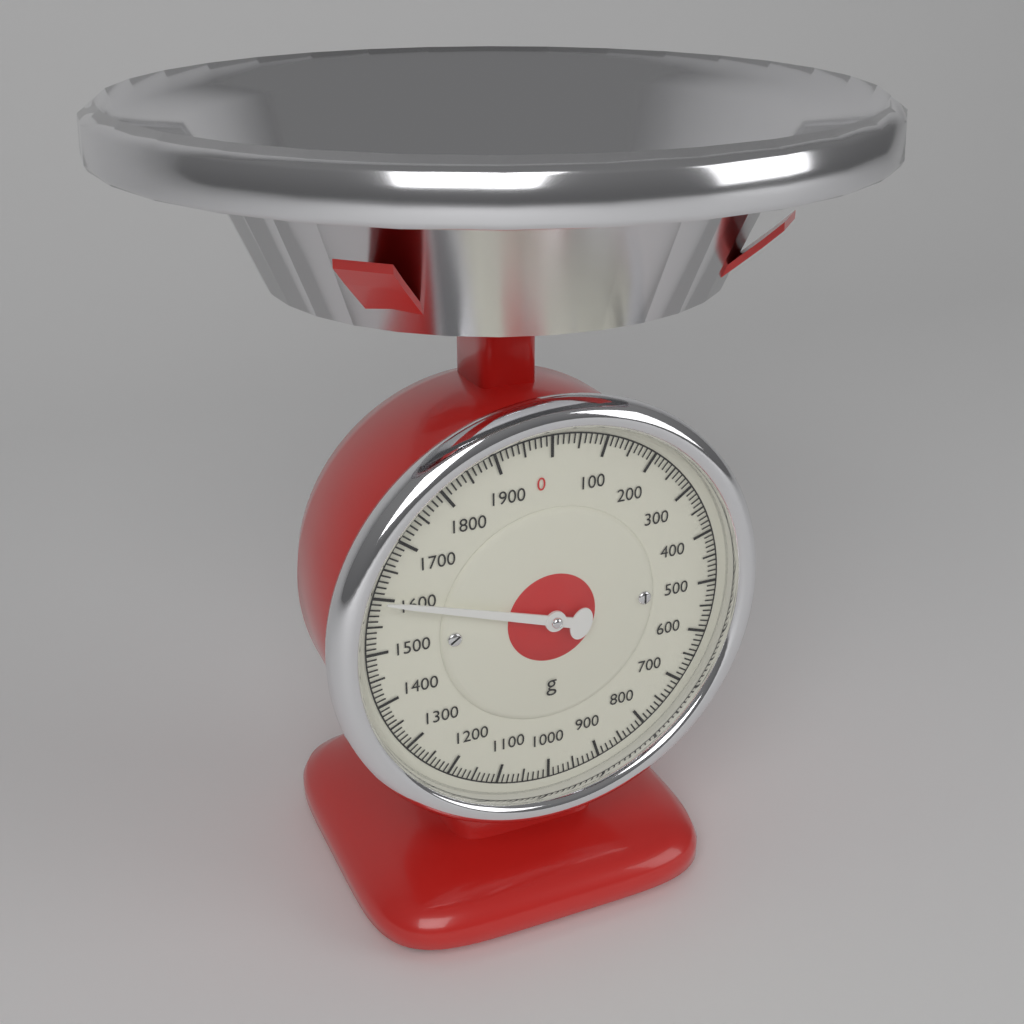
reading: 1600 g
